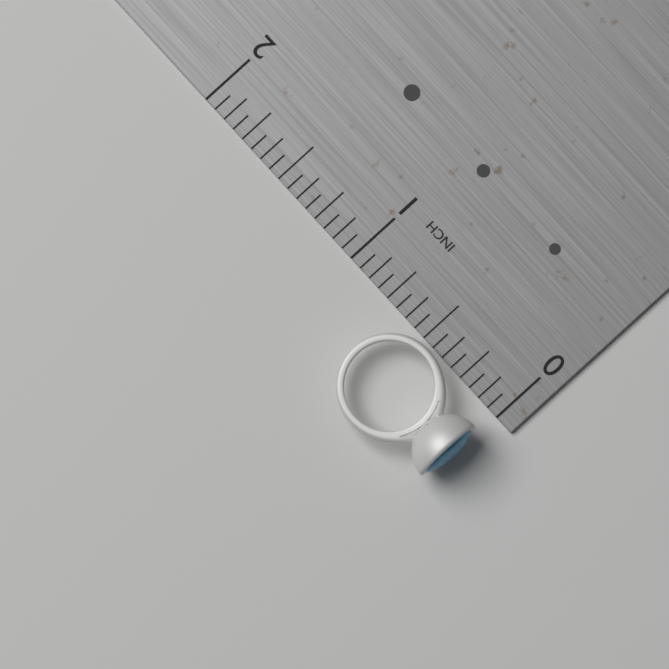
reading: 0.6875 in
